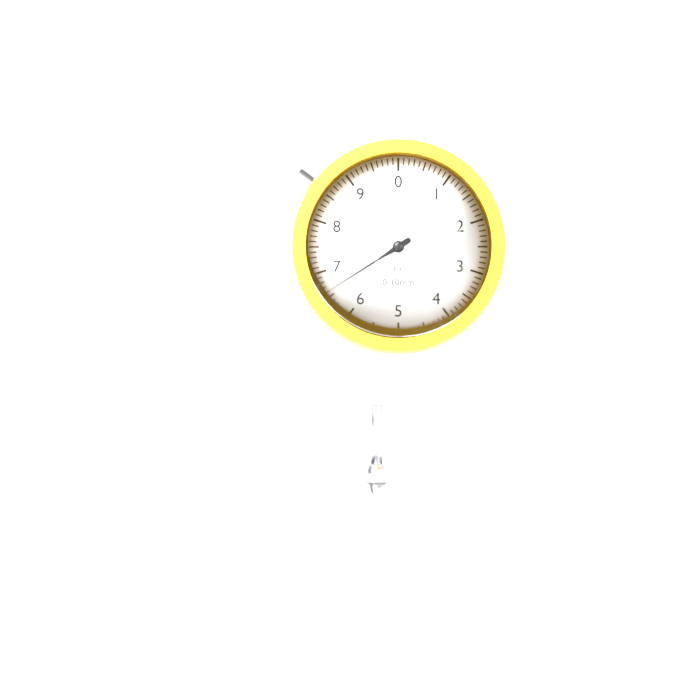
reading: 6.6 mm
